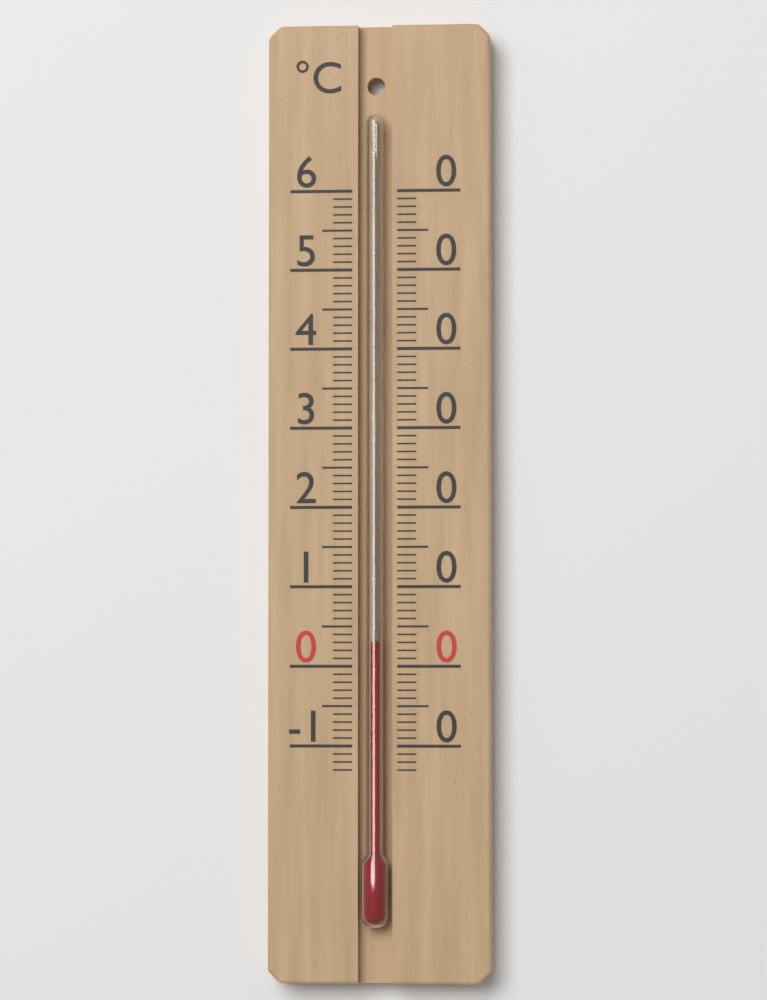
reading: 3 °C
